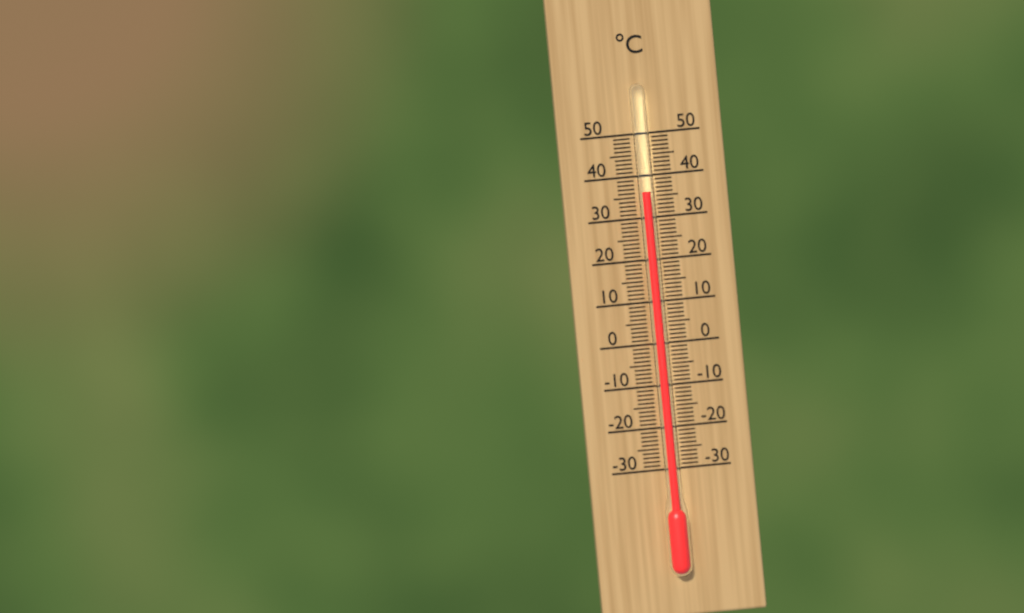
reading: 36 °C
